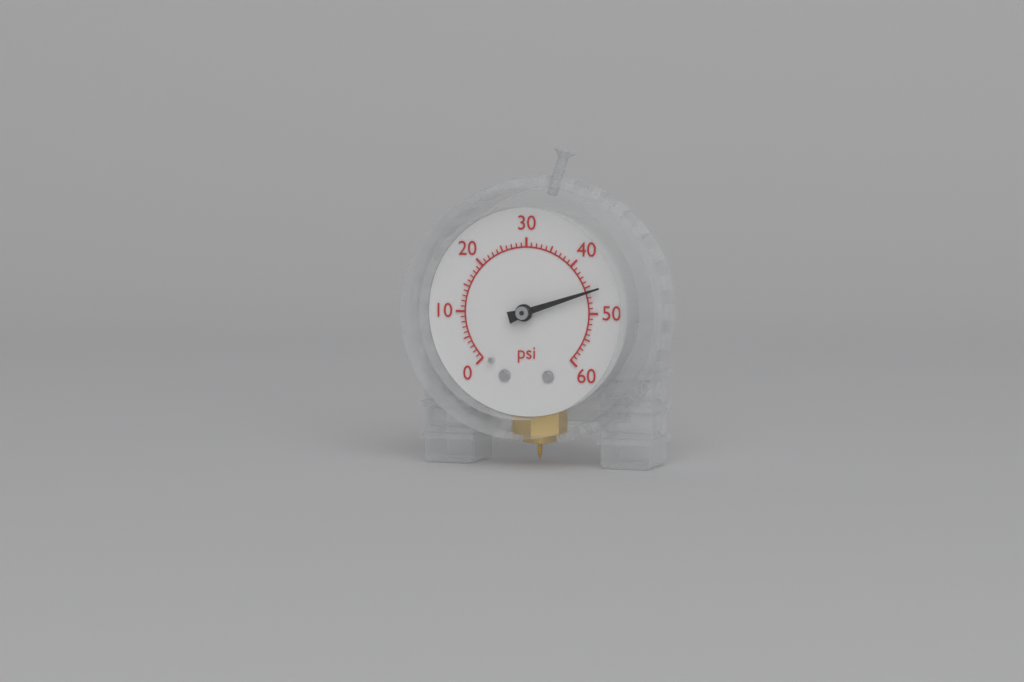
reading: 46 psi
